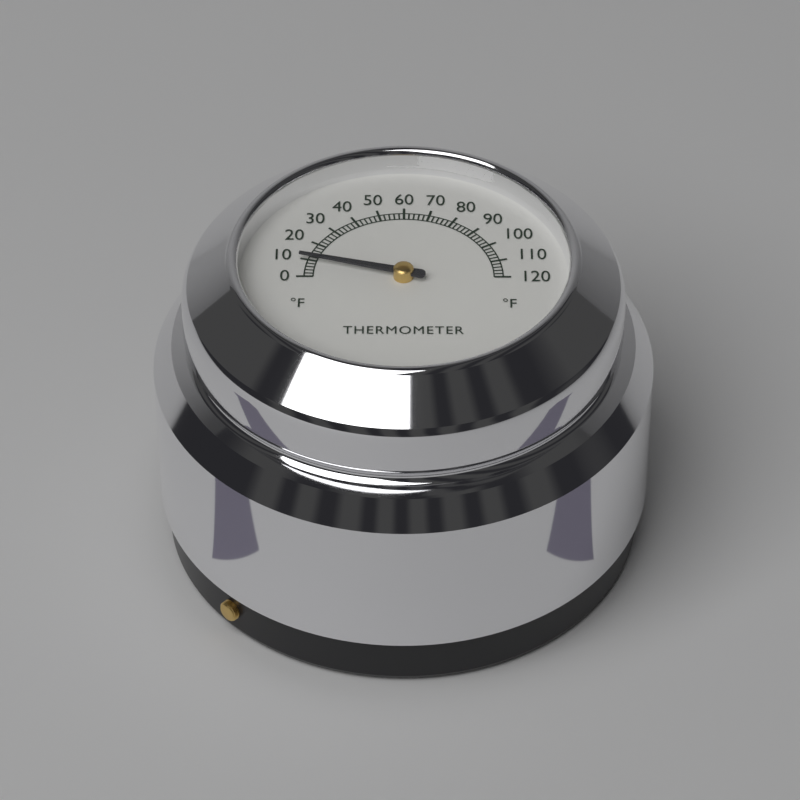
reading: 10 °F
